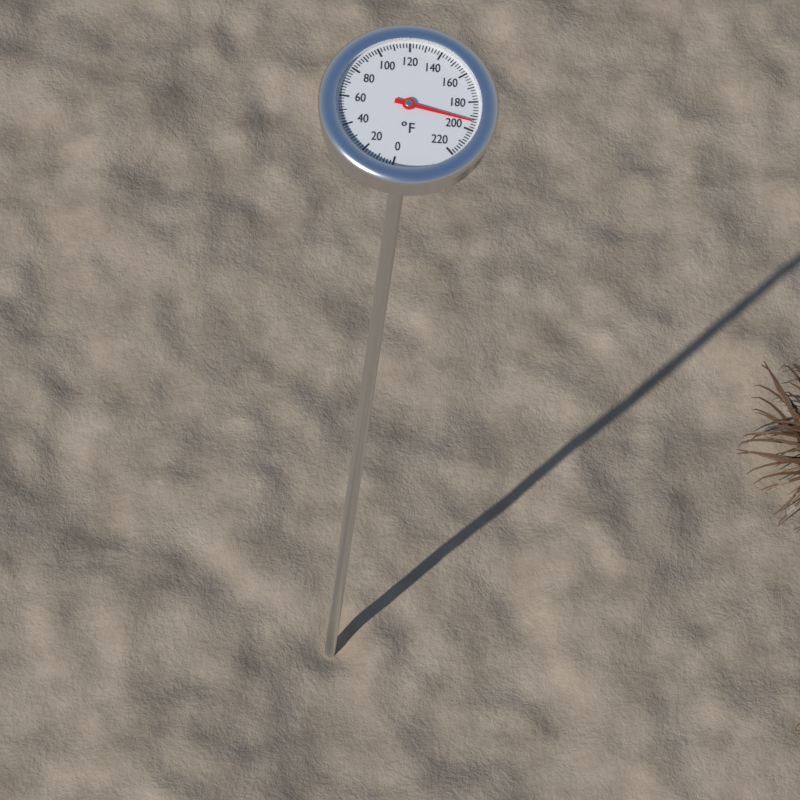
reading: 194 °F
